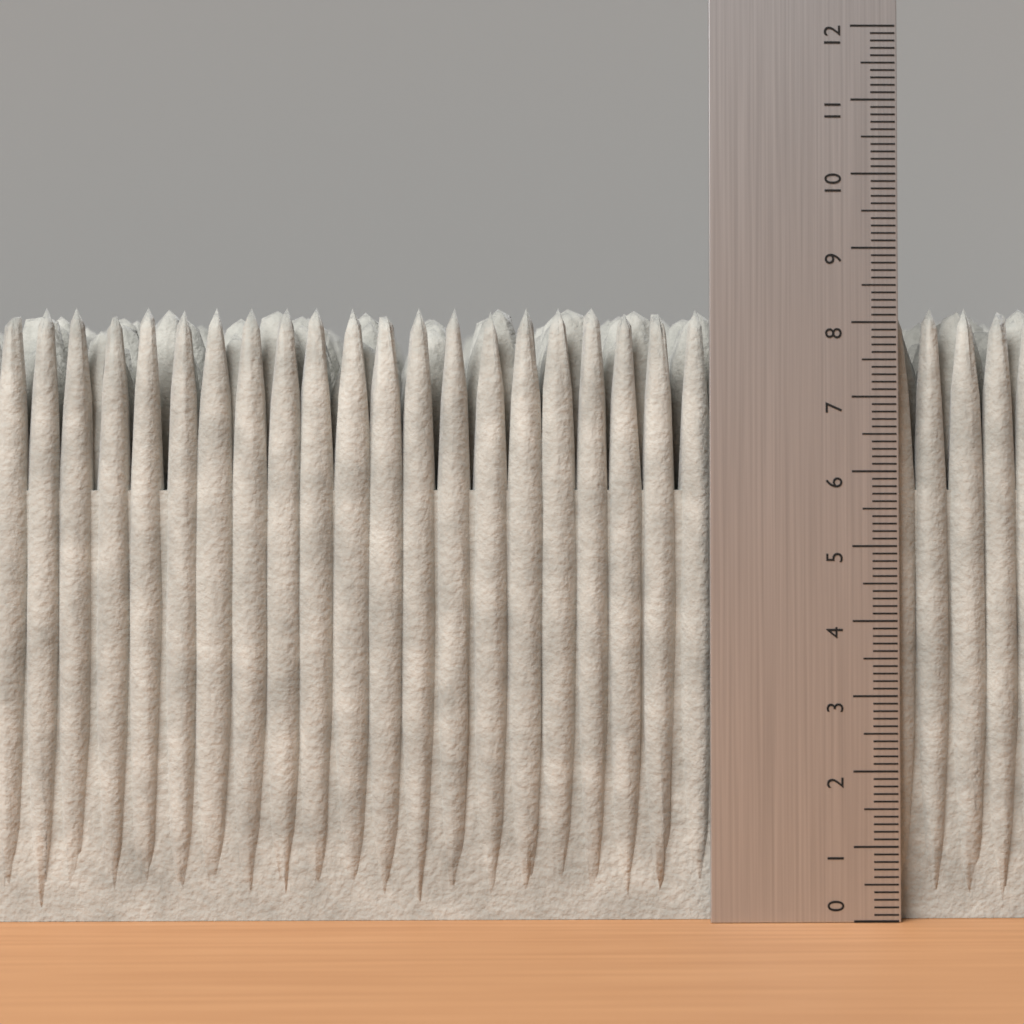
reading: 8.2 (no unit)
